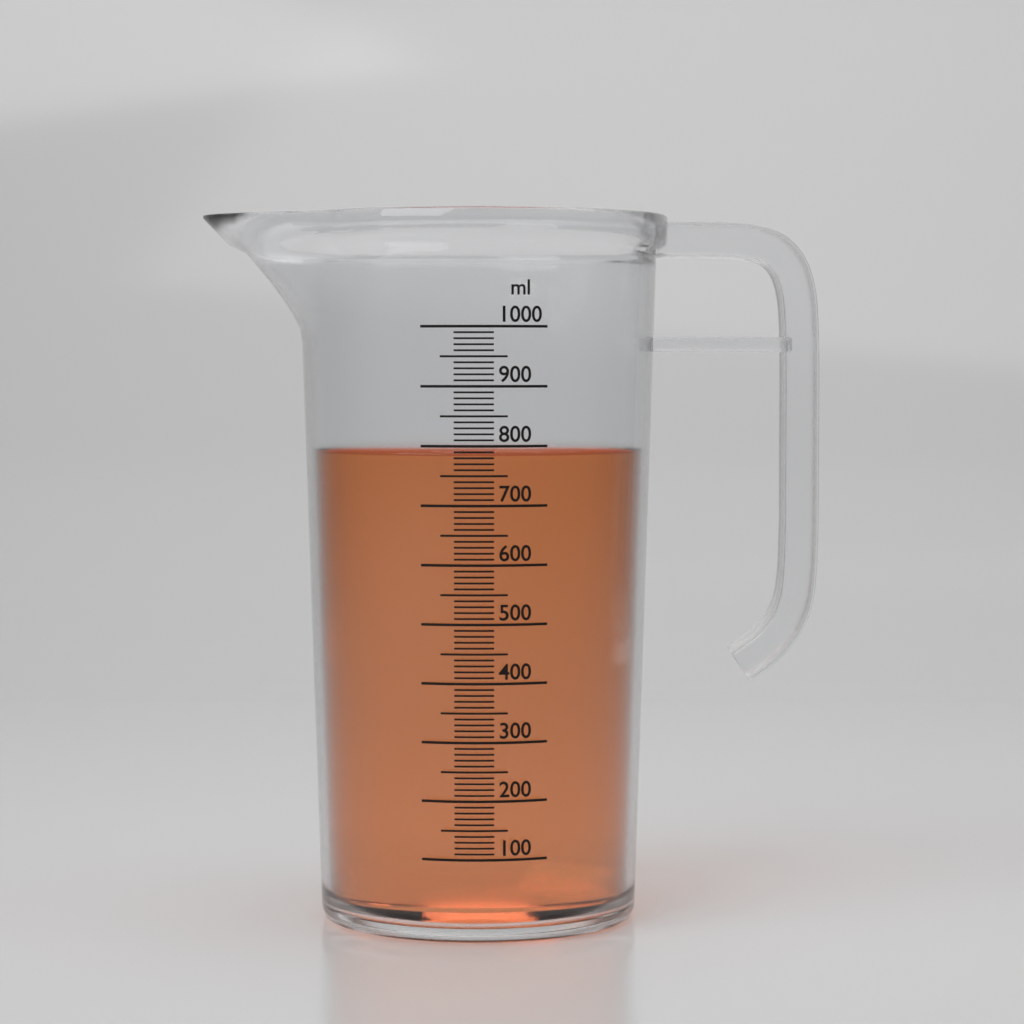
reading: 790 ml
